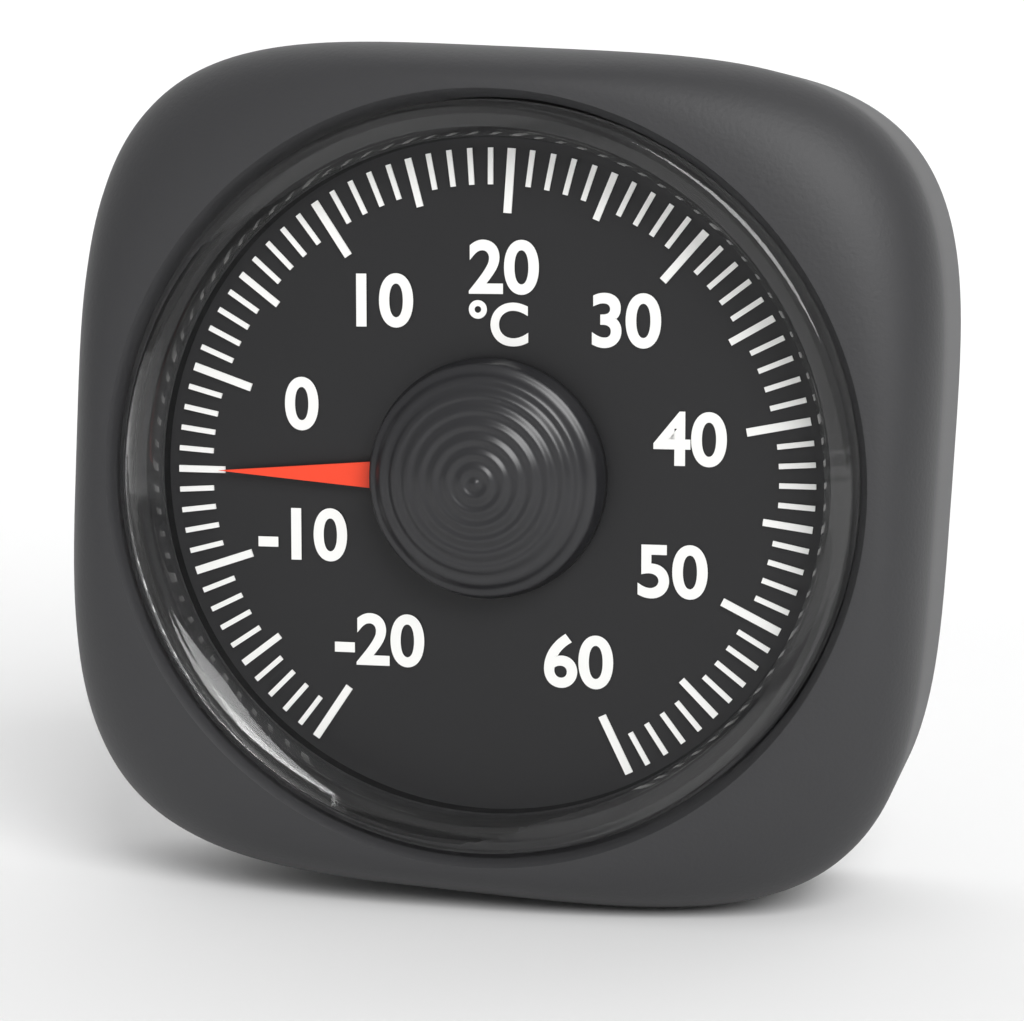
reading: -5 °C
